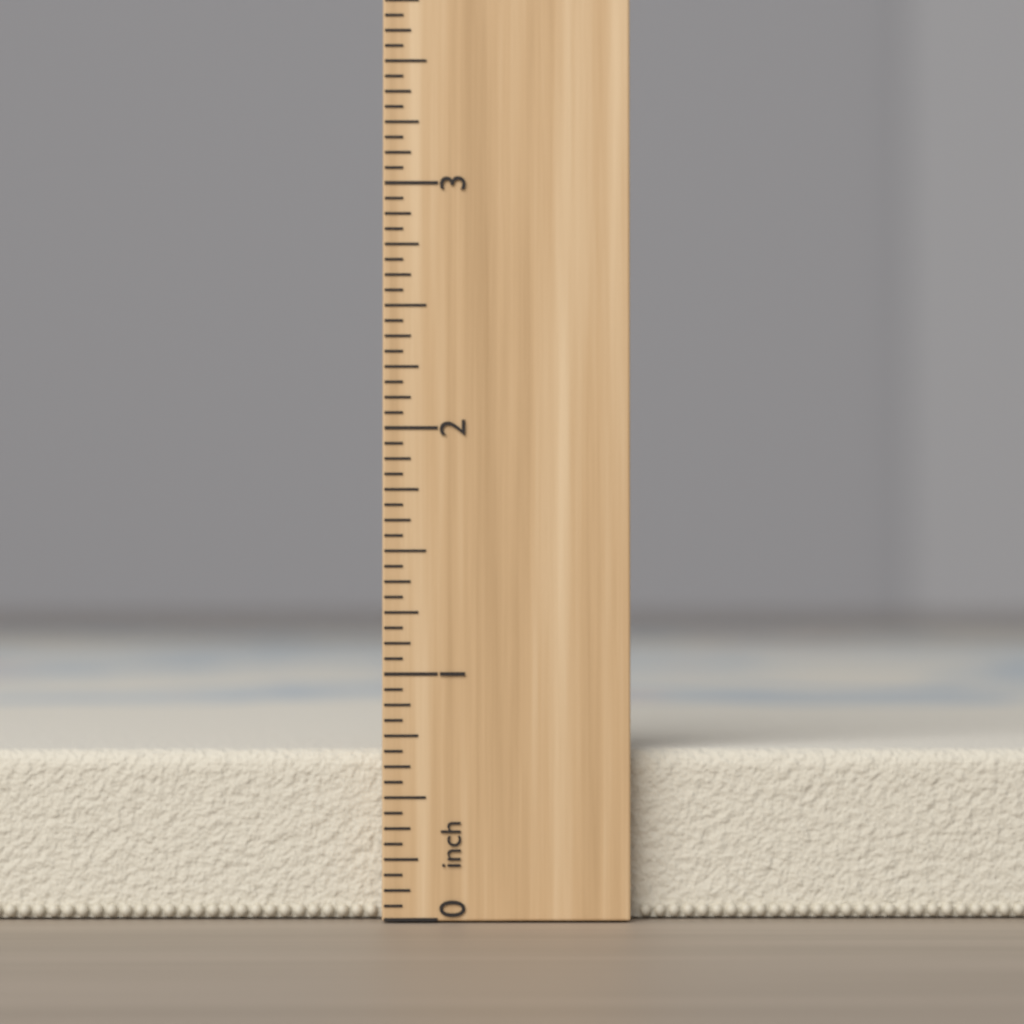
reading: 0.6875 inch
